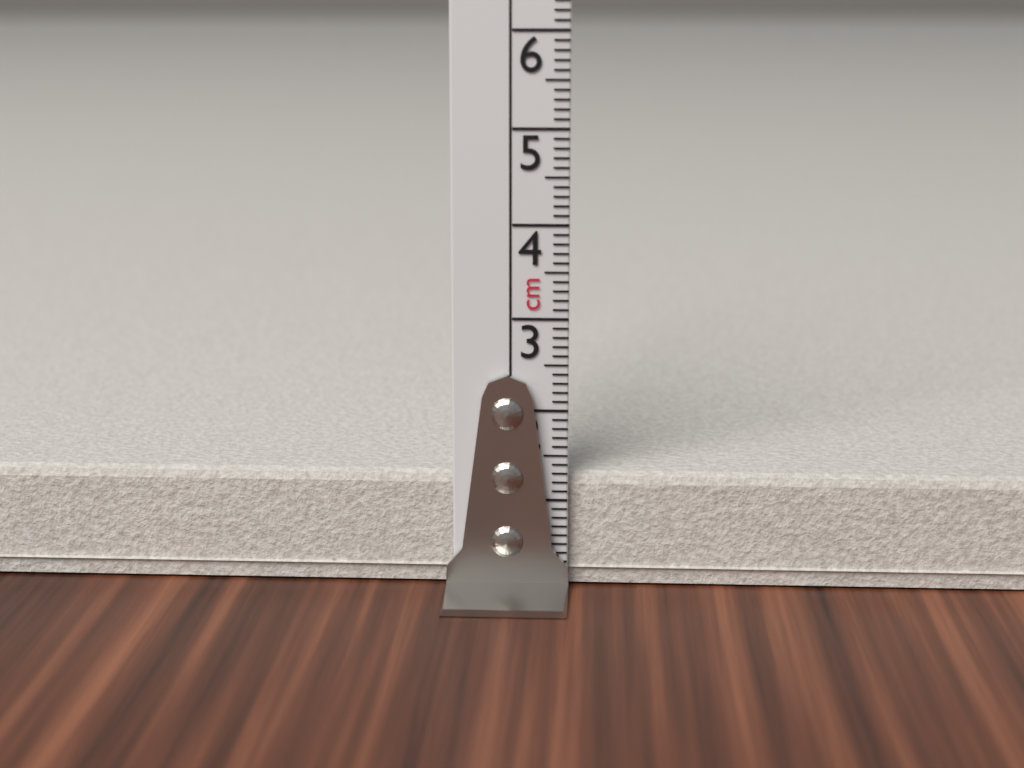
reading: 1.3 cm
